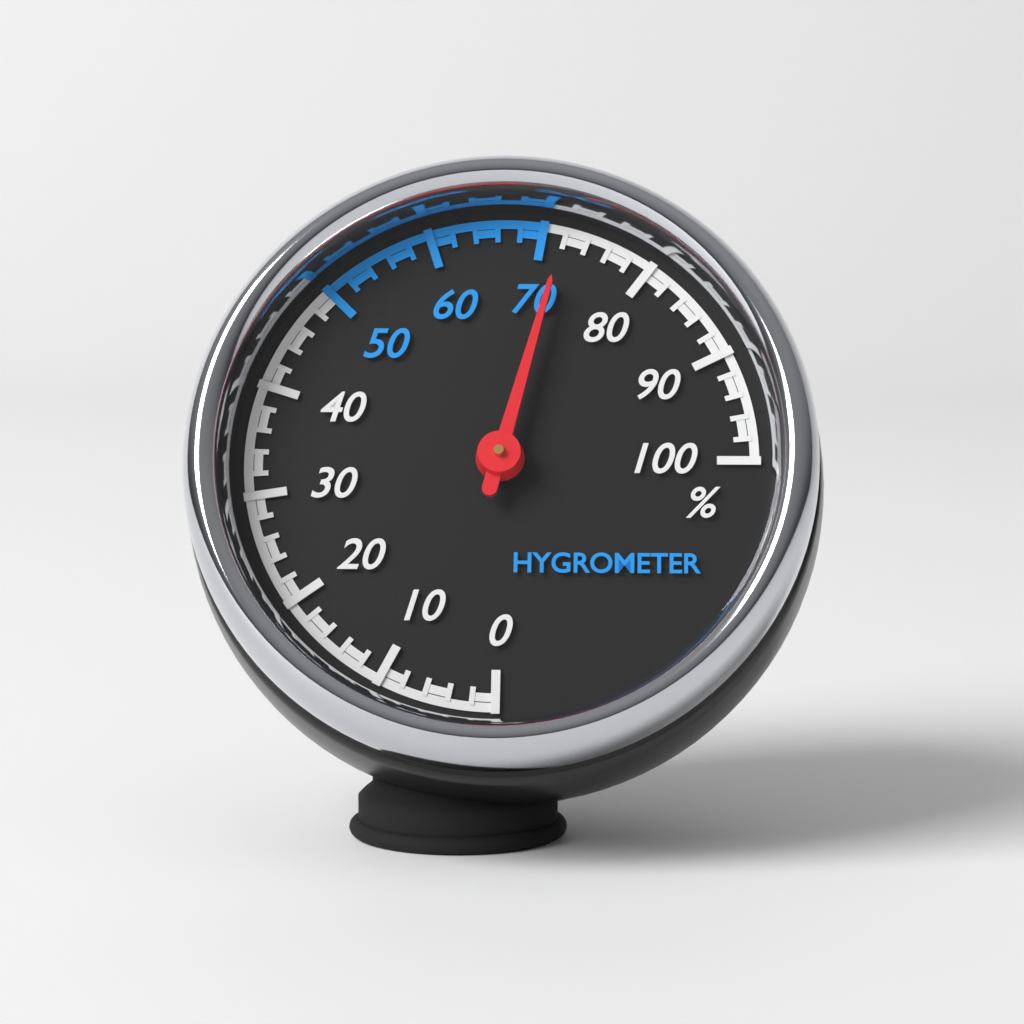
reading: 72 %
